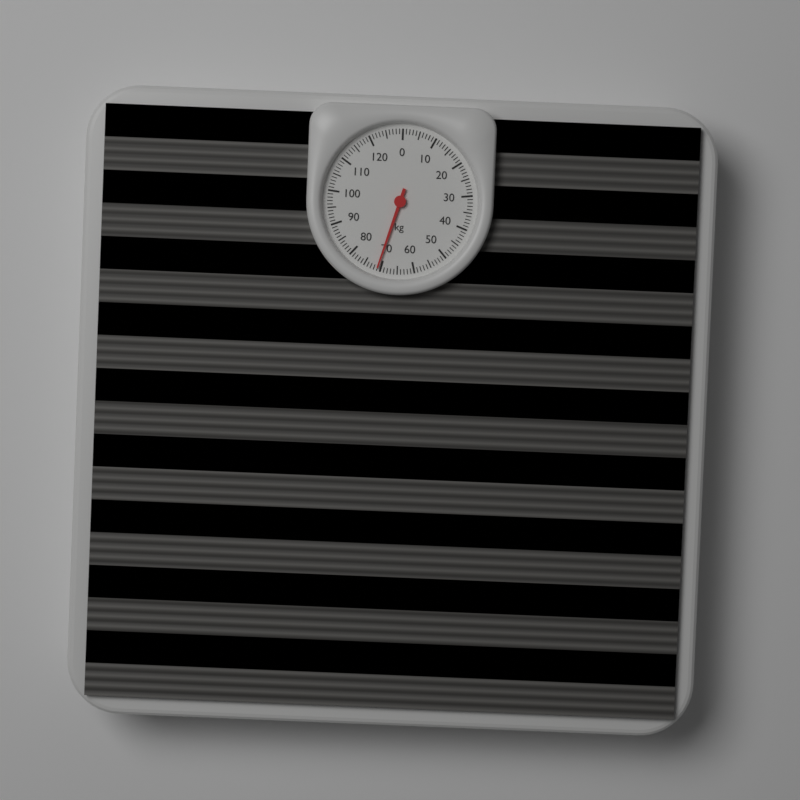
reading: 71 kg
